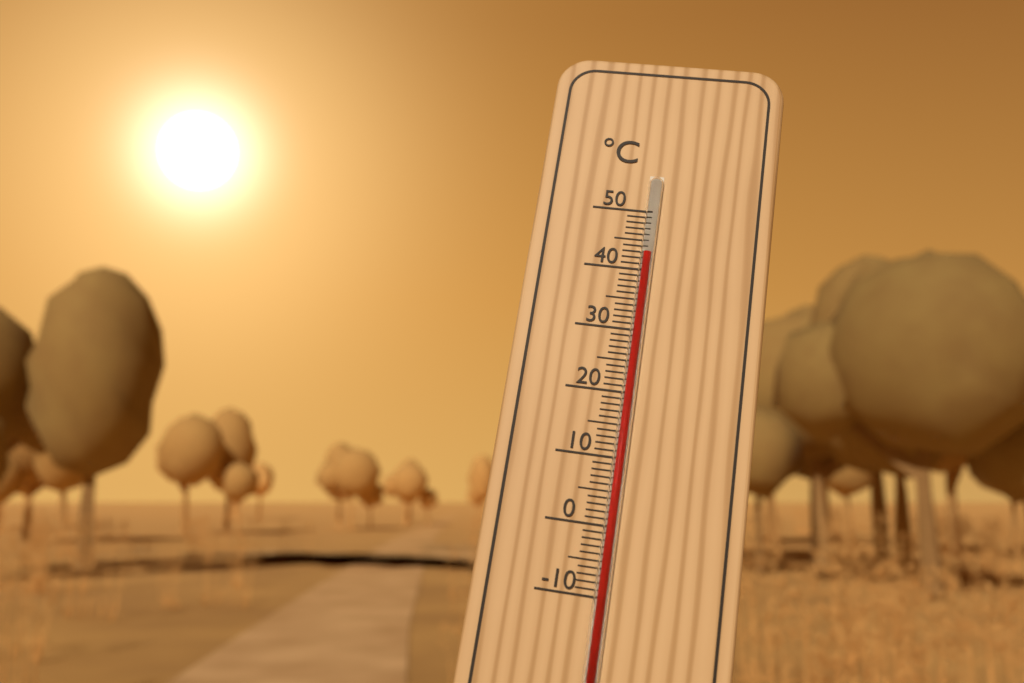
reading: 43 °C
